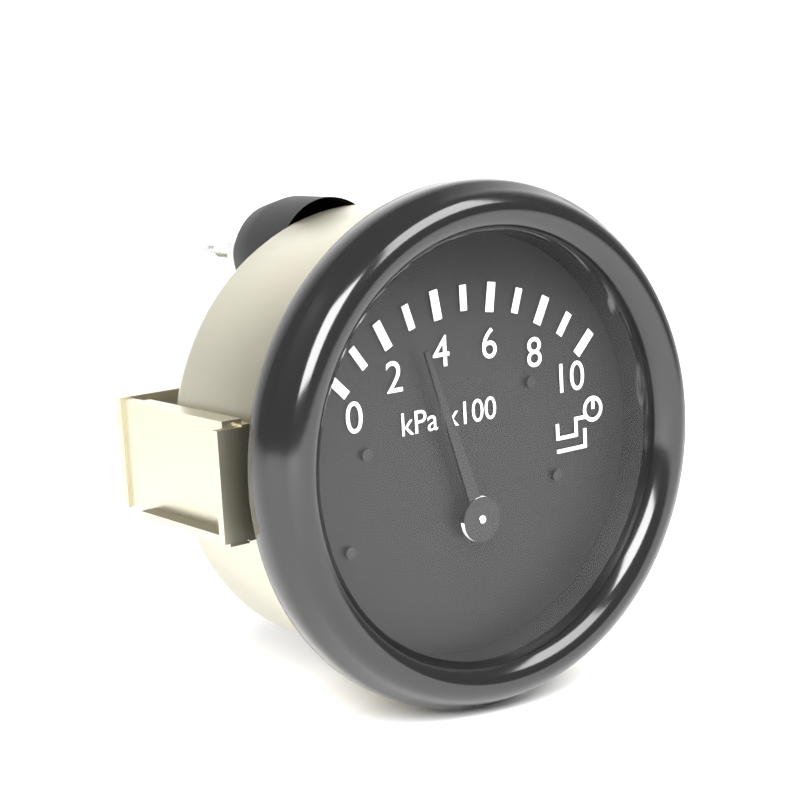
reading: 3 kPa x100
